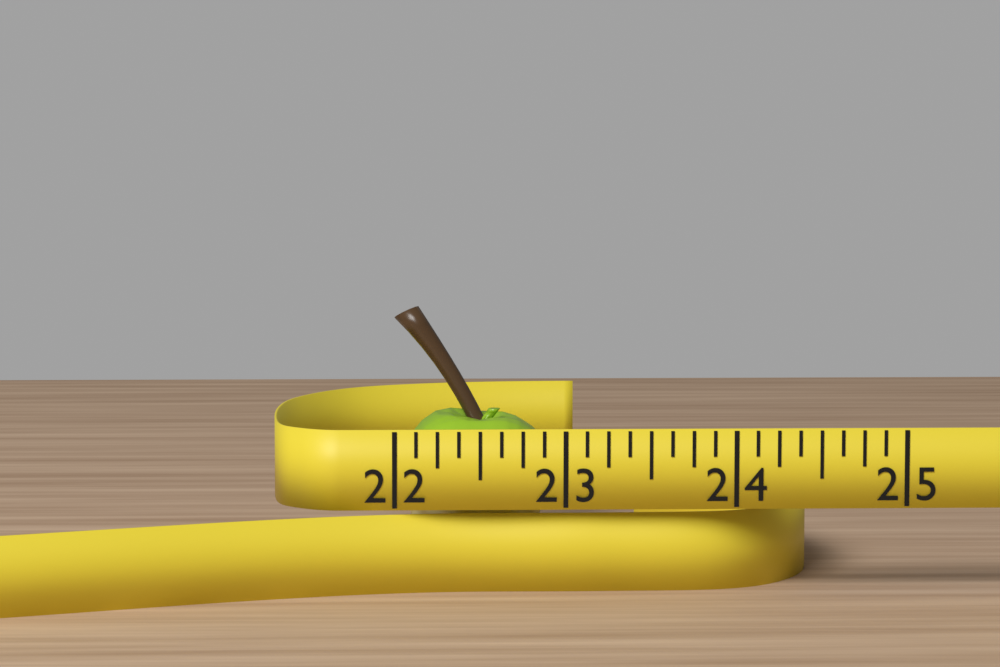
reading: 23.000 (no unit)
